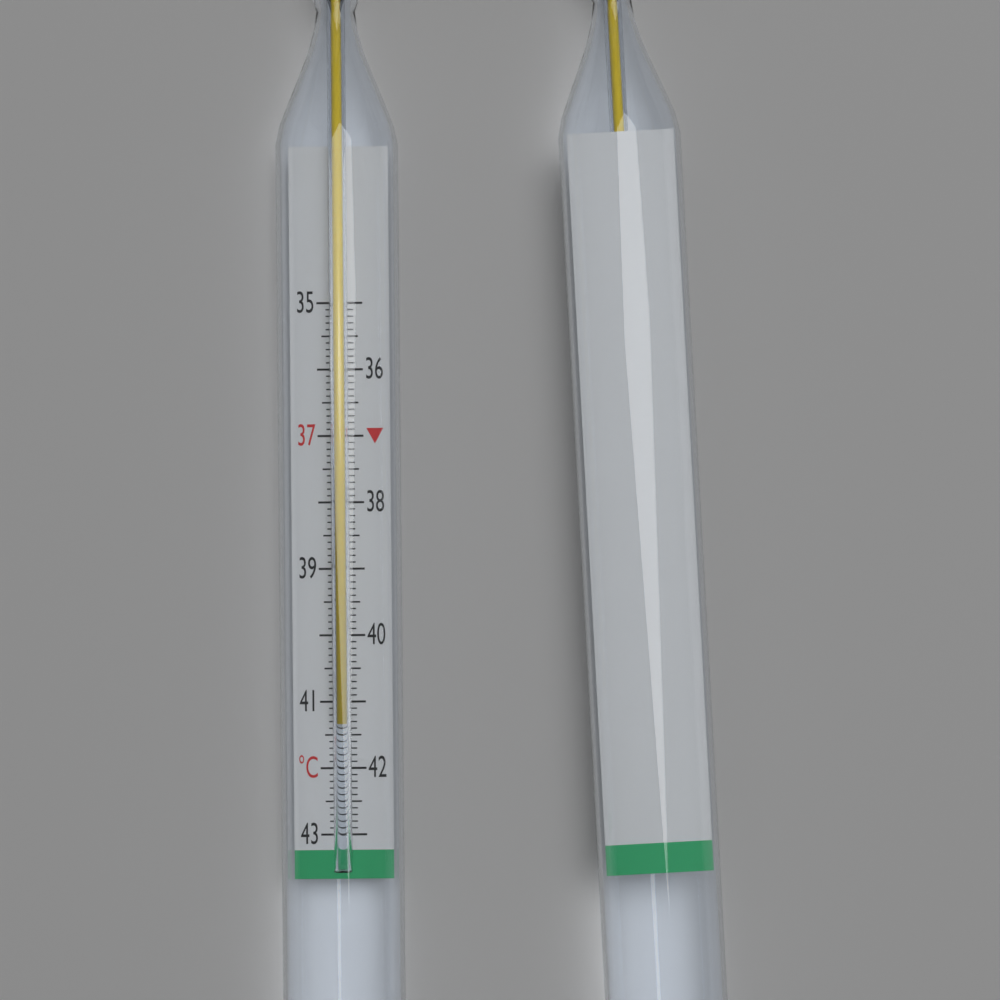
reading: 41.3 °C
